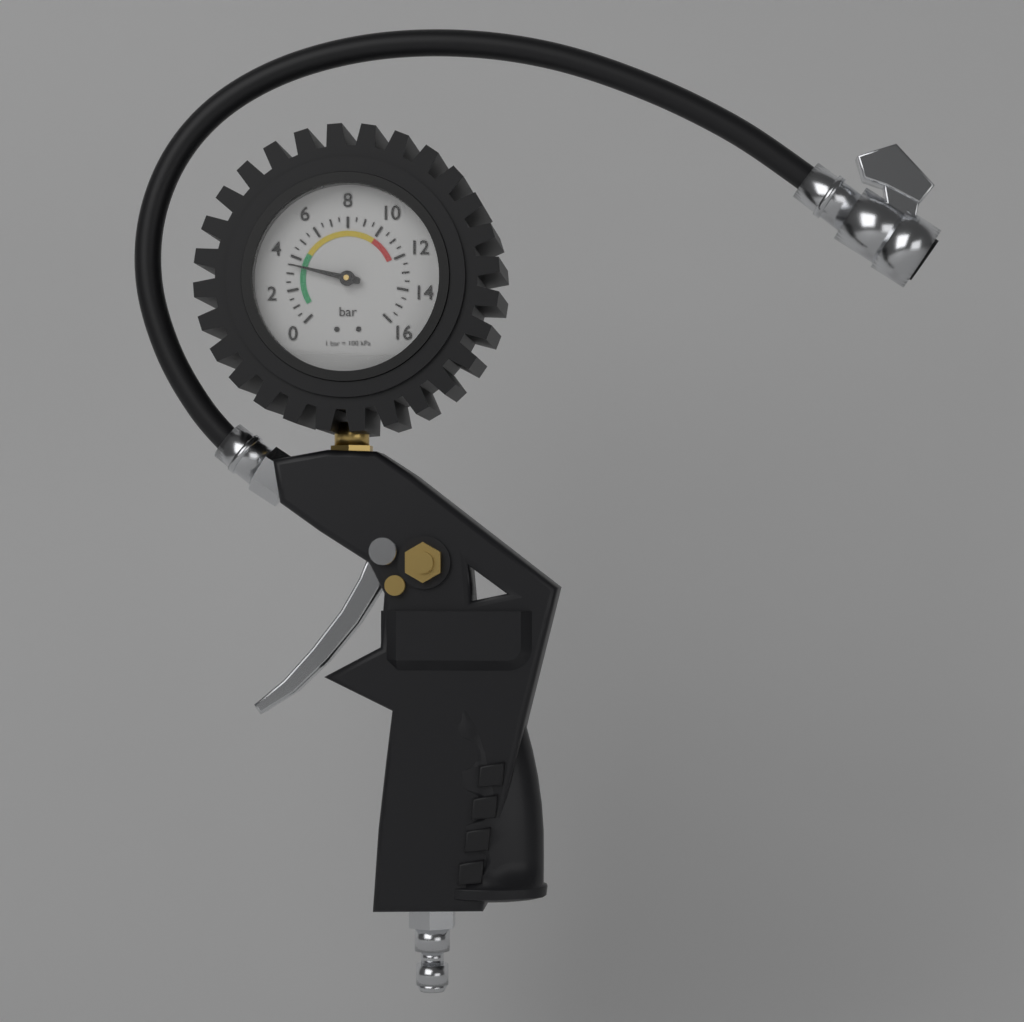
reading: 3.5 bar
